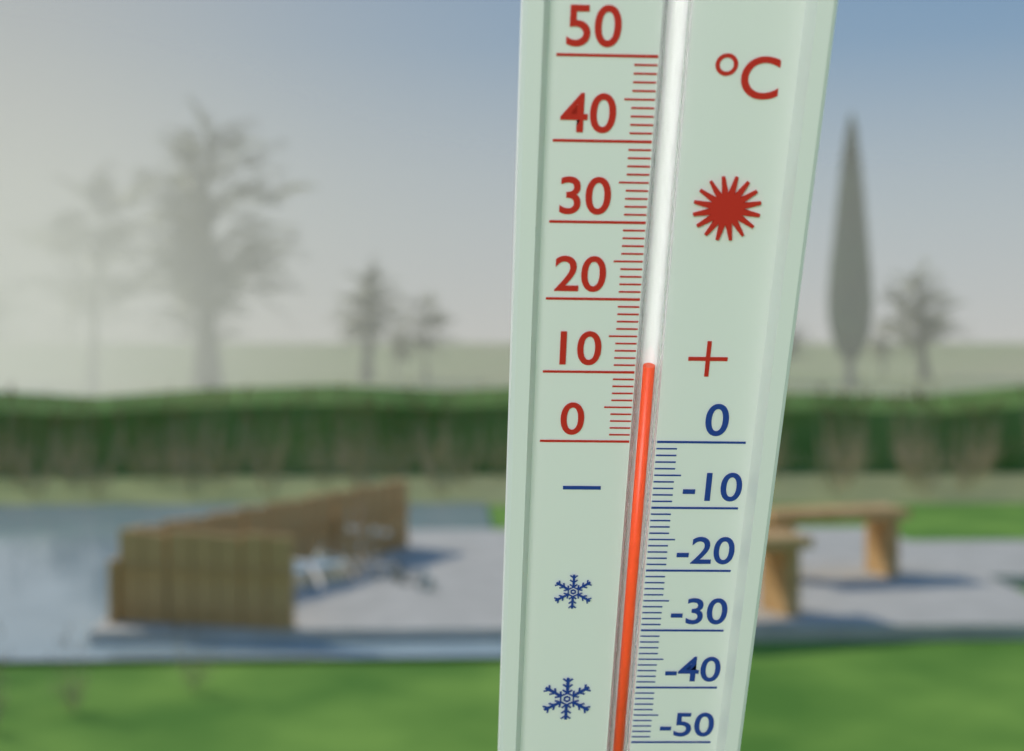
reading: 11 °C
